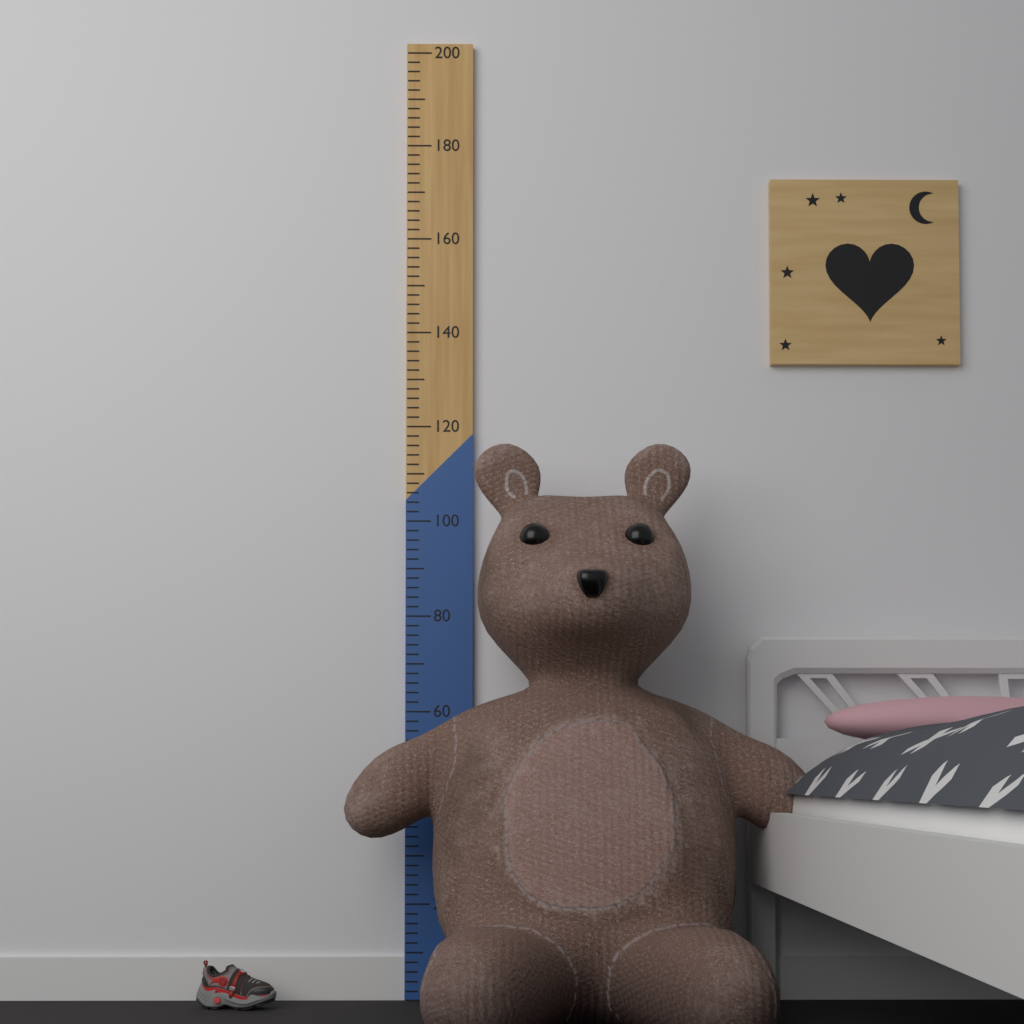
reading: 112 (no unit)
